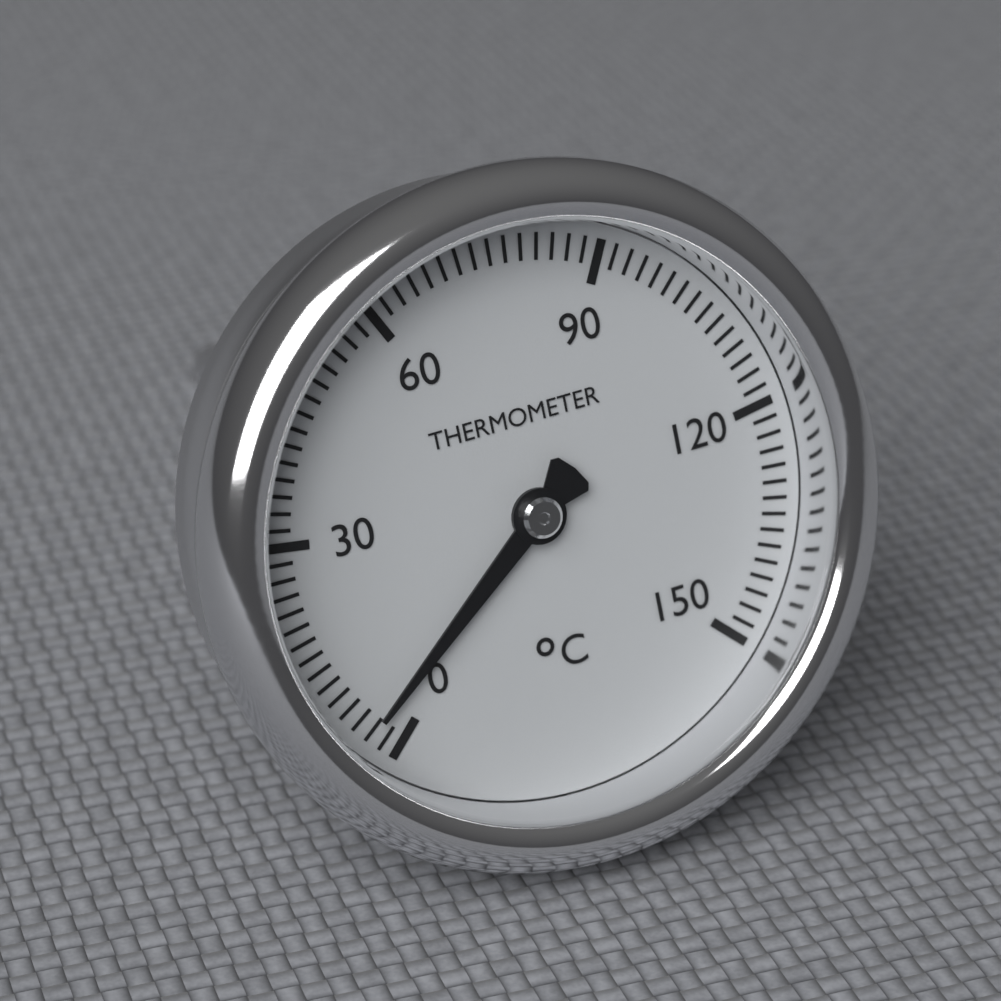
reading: 4 °C
